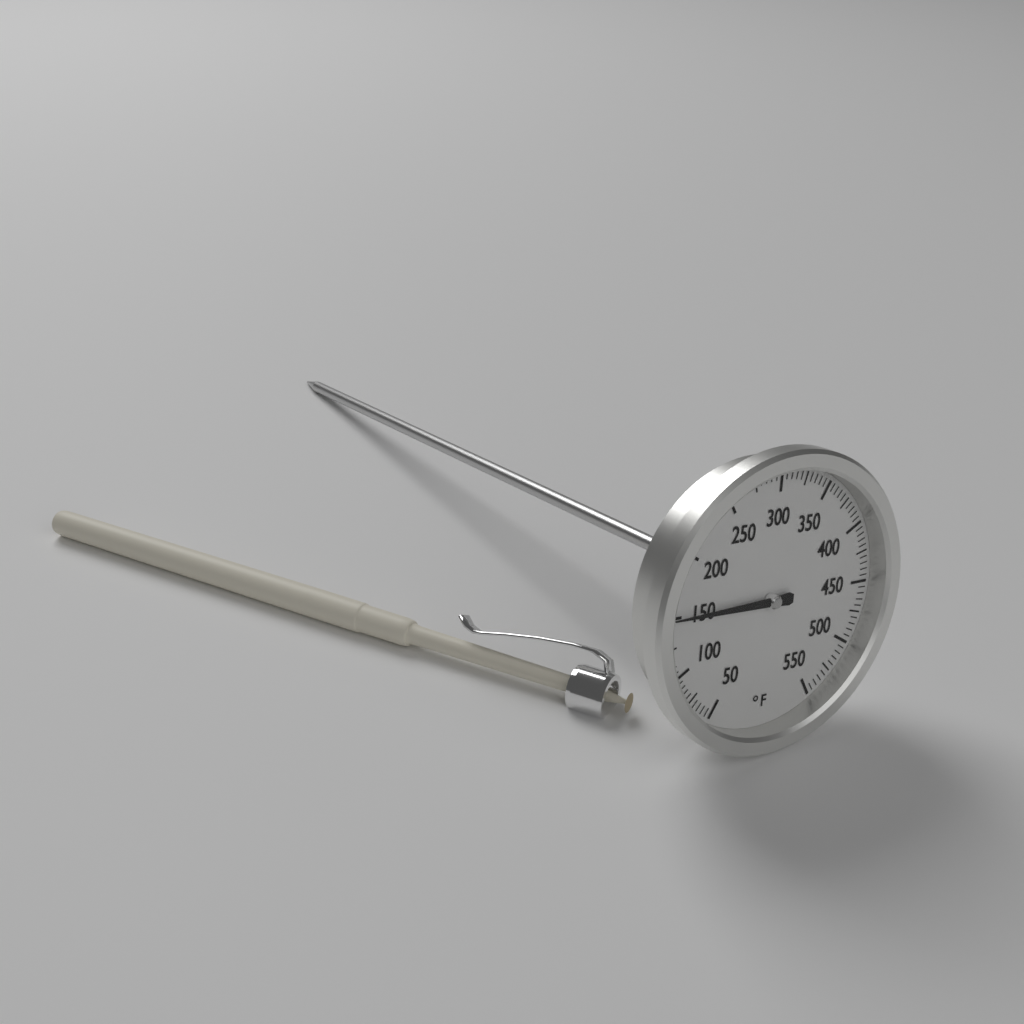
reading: 150 °F
